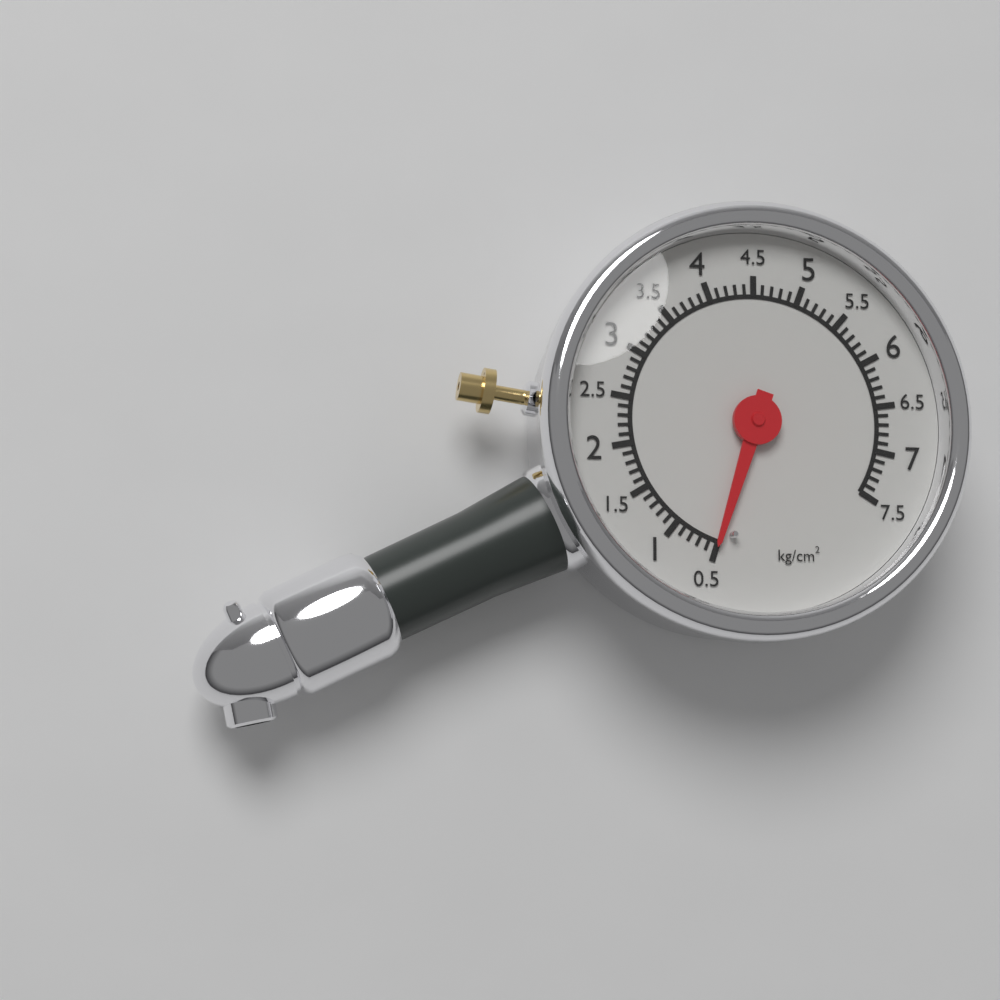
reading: 0.5 kg/cm²
